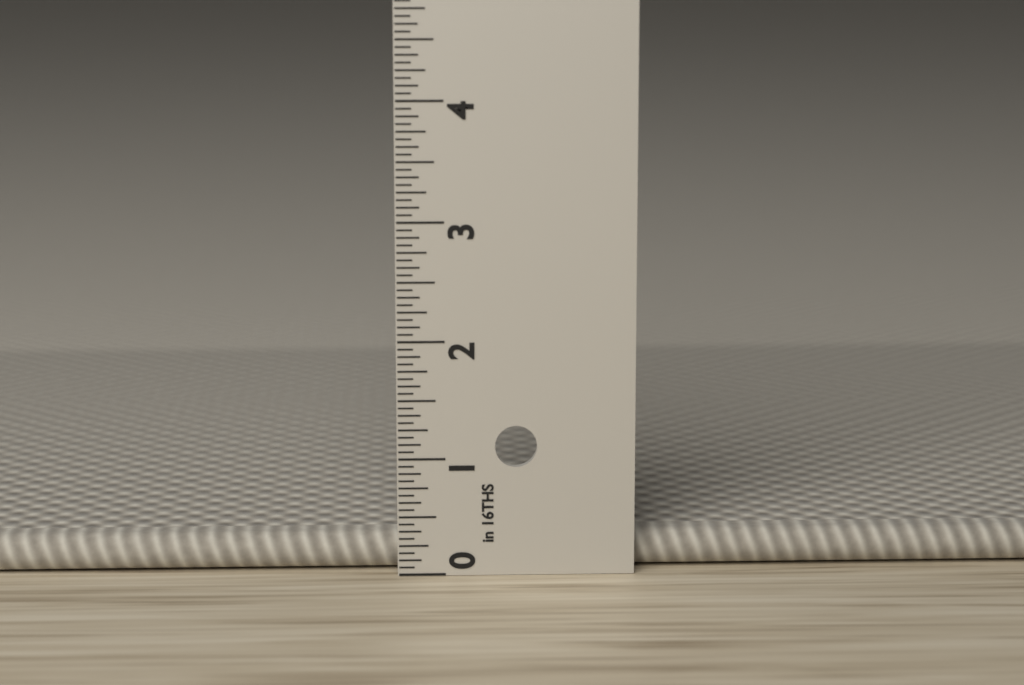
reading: 0.3125 in
